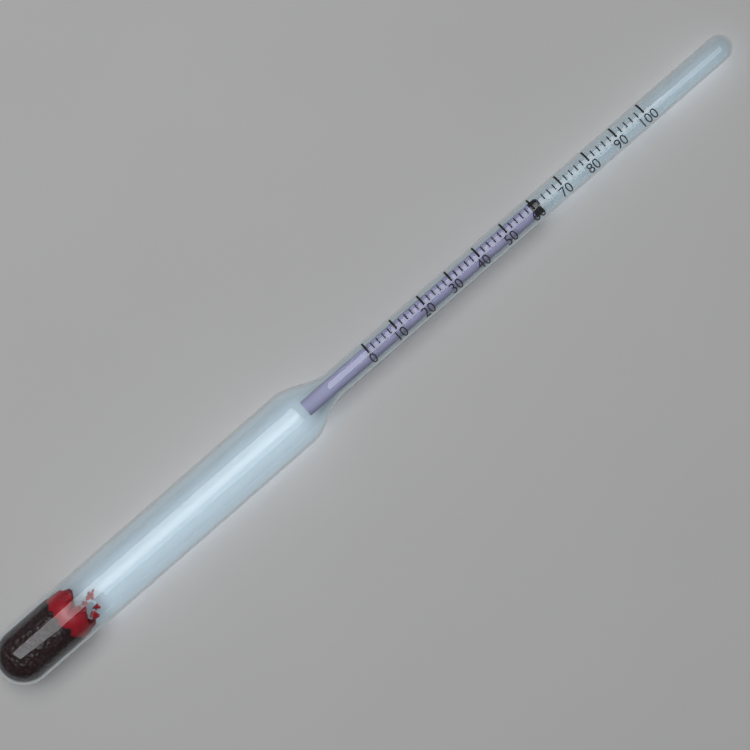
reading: 62 (no unit)
